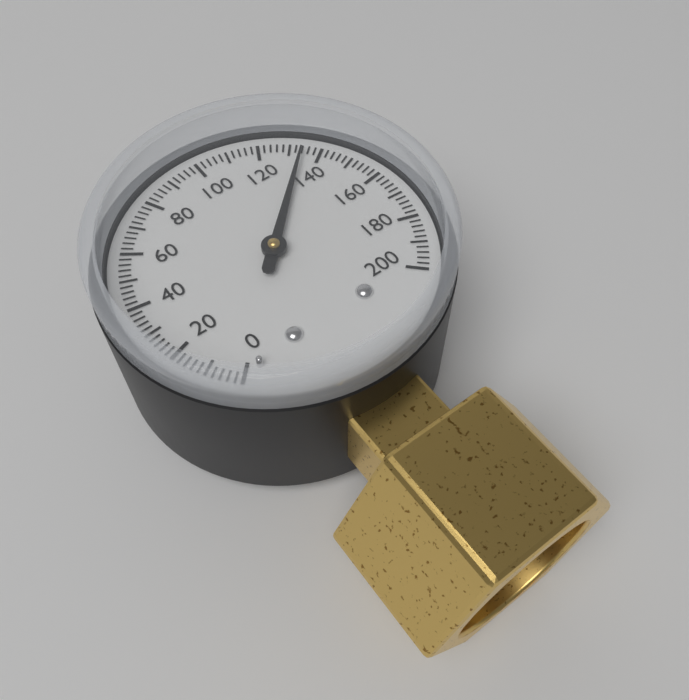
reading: 134 (no unit)
